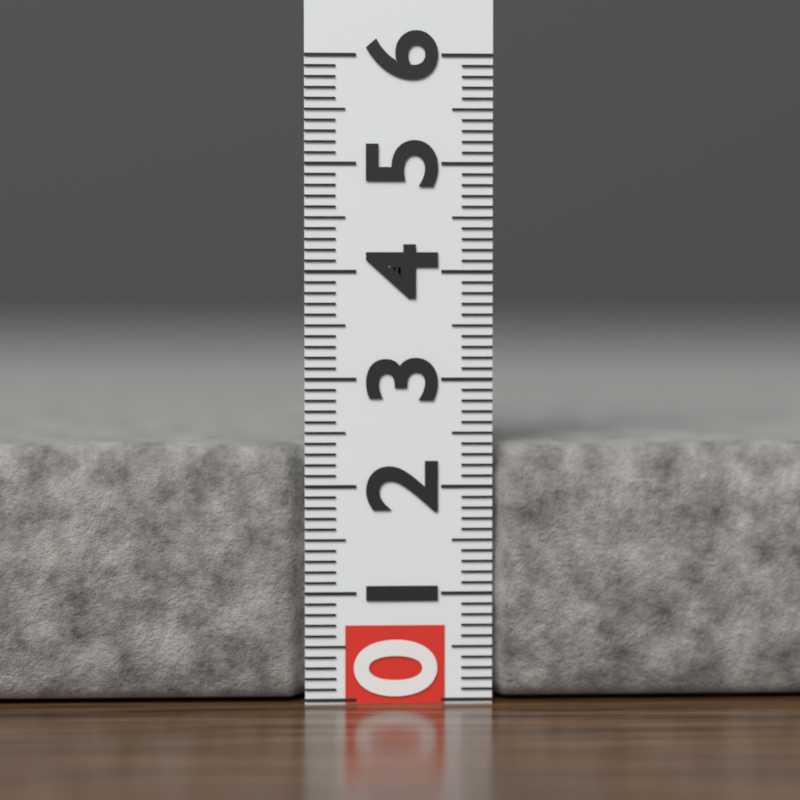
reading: 2.4 (no unit)
